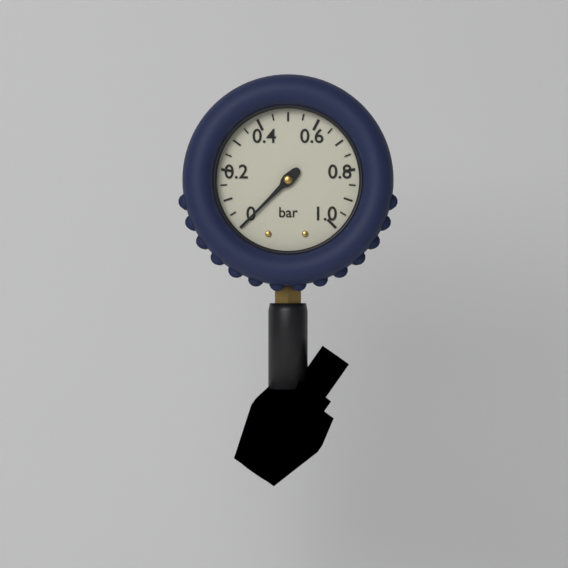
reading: 0.00 bar
